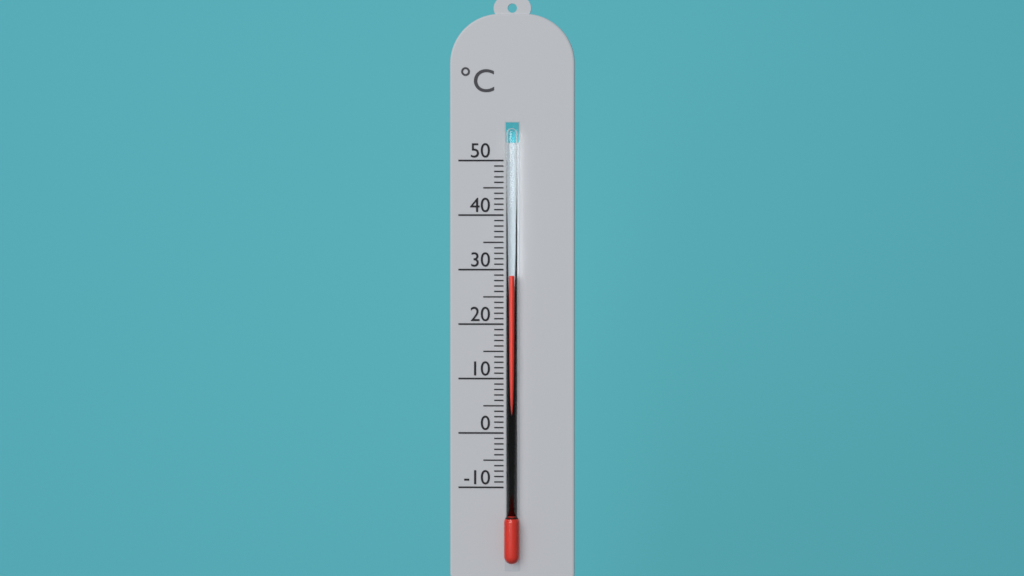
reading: 29 °C
